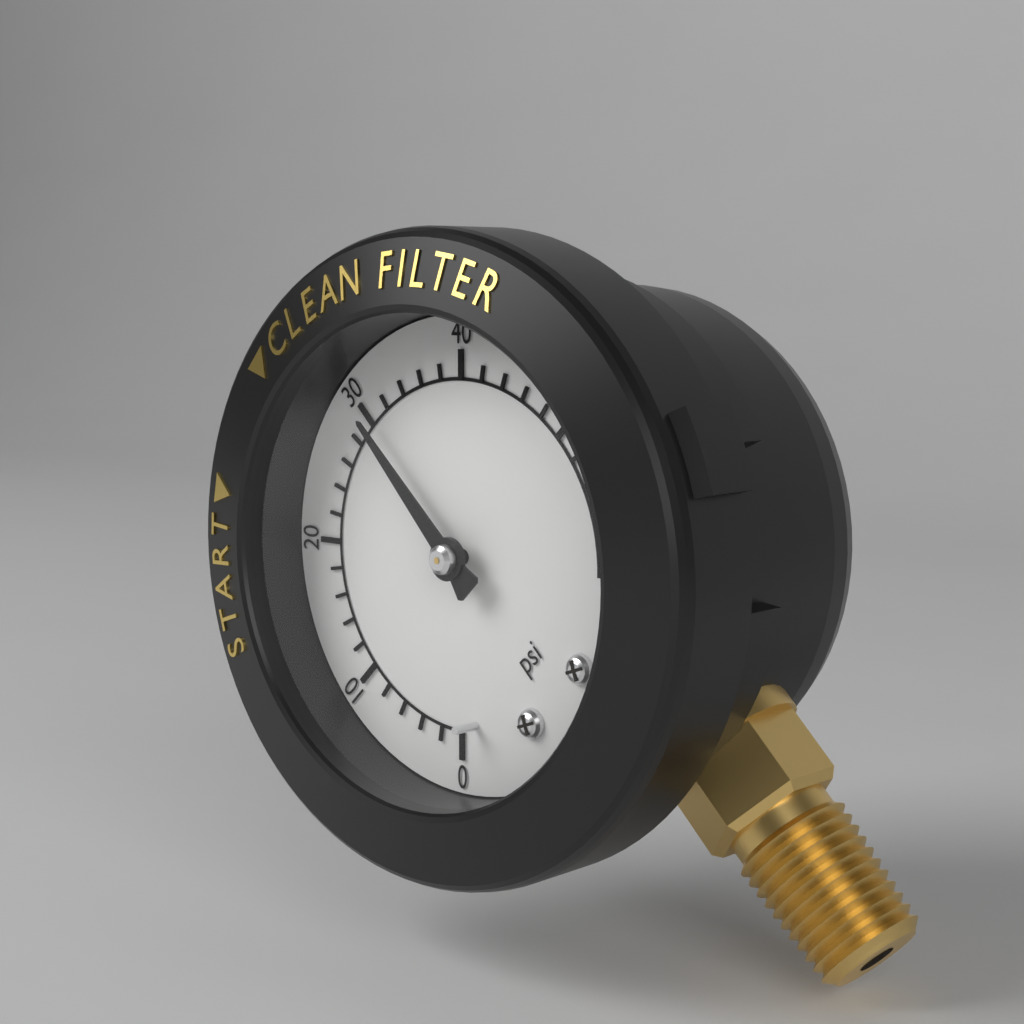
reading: 30 psi
